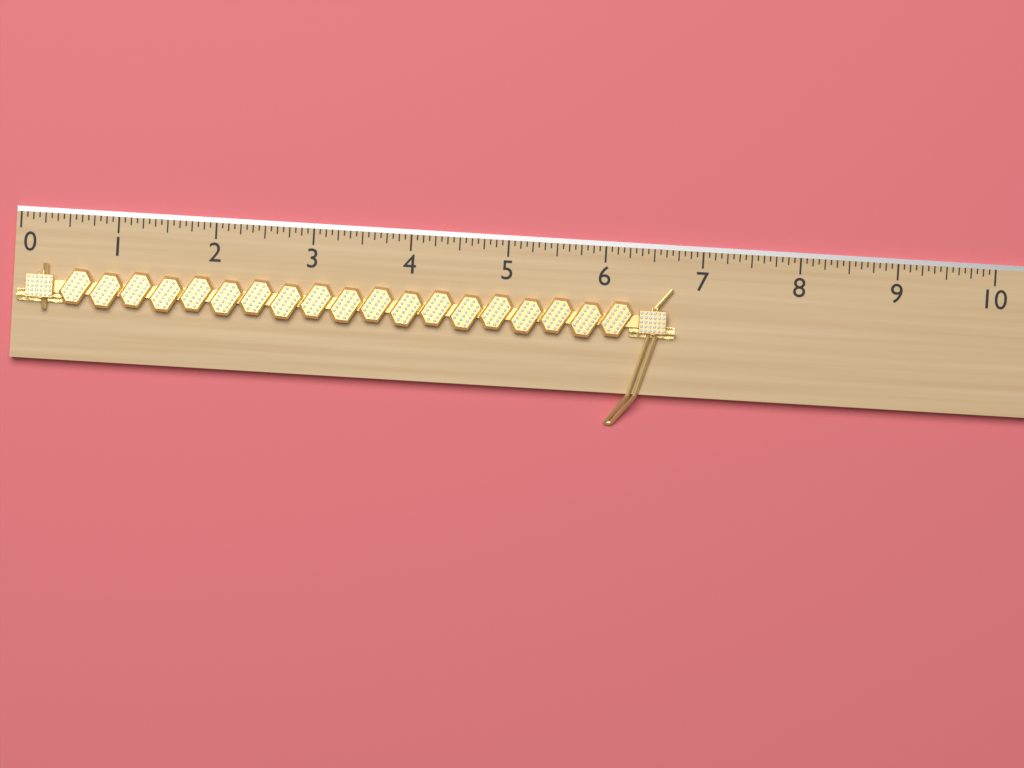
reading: 6.7500 (no unit)
